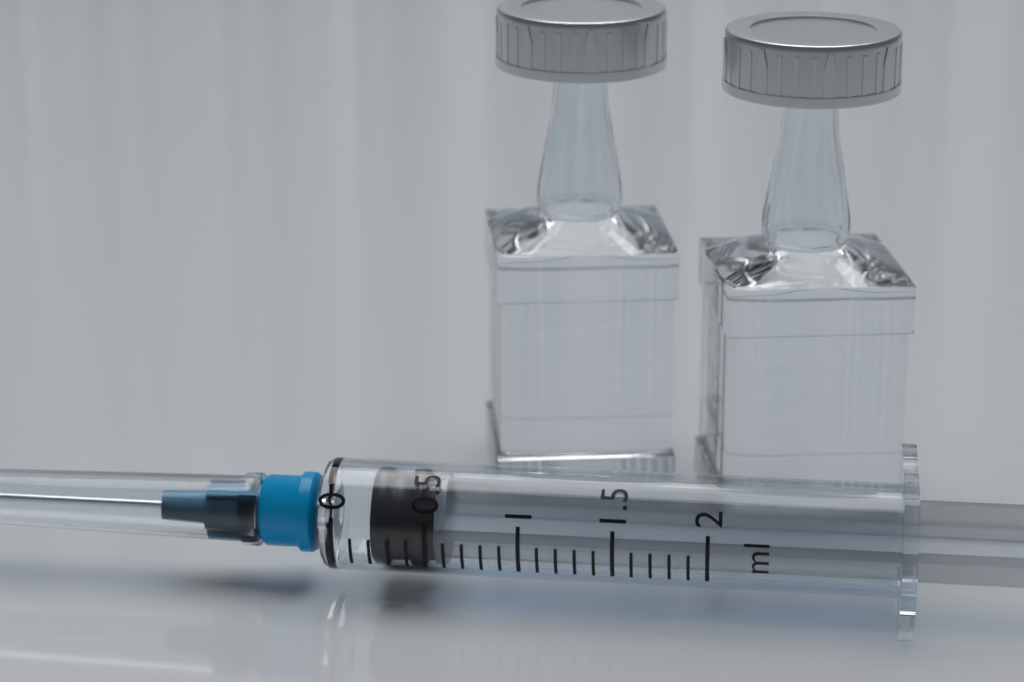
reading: 0.2 ml
